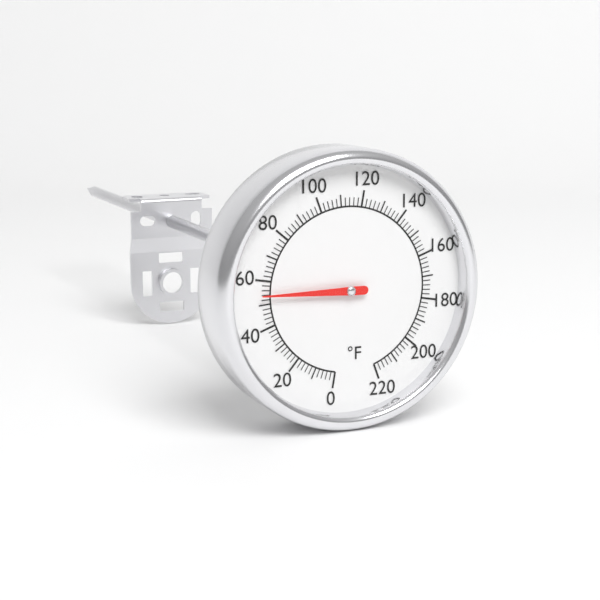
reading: 54 °F
